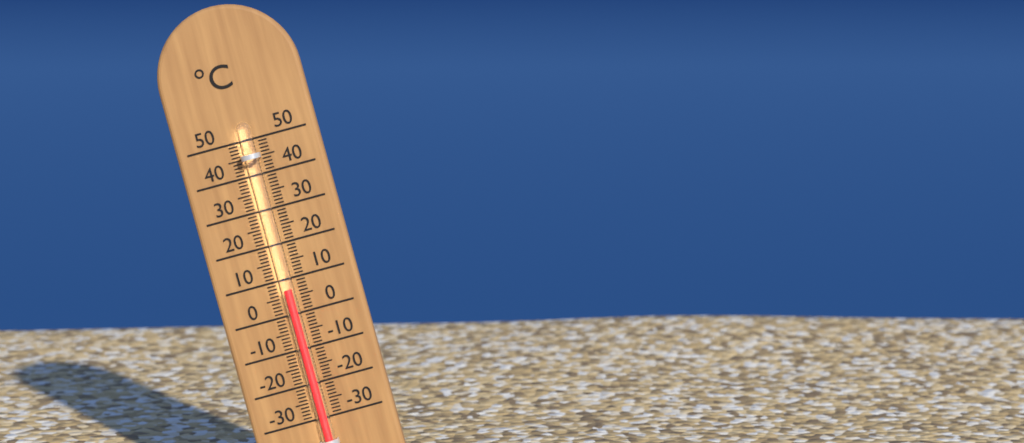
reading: 7 °C
